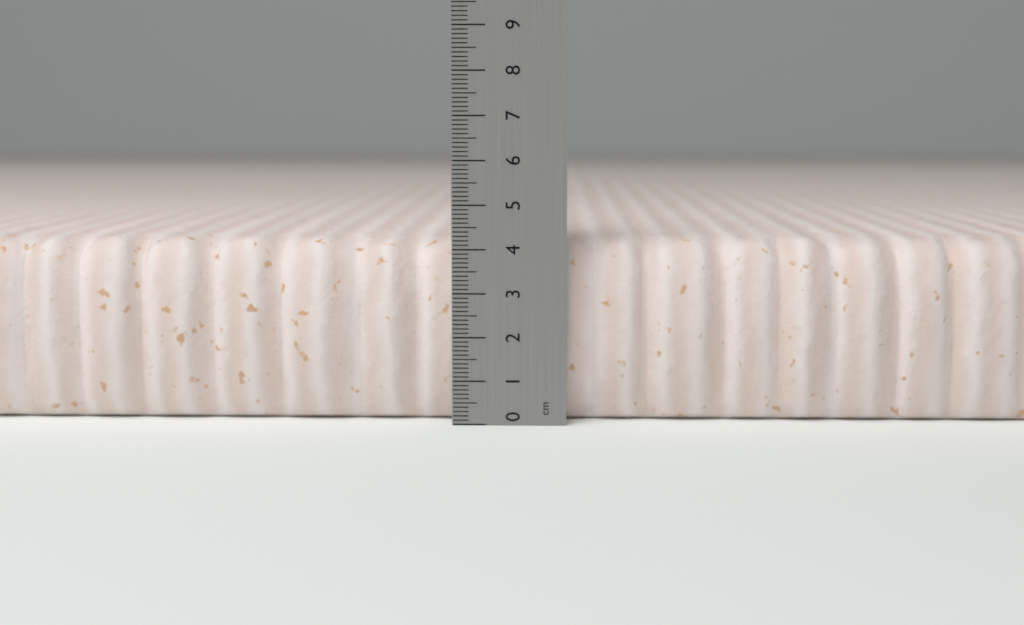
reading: 4.2 cm
